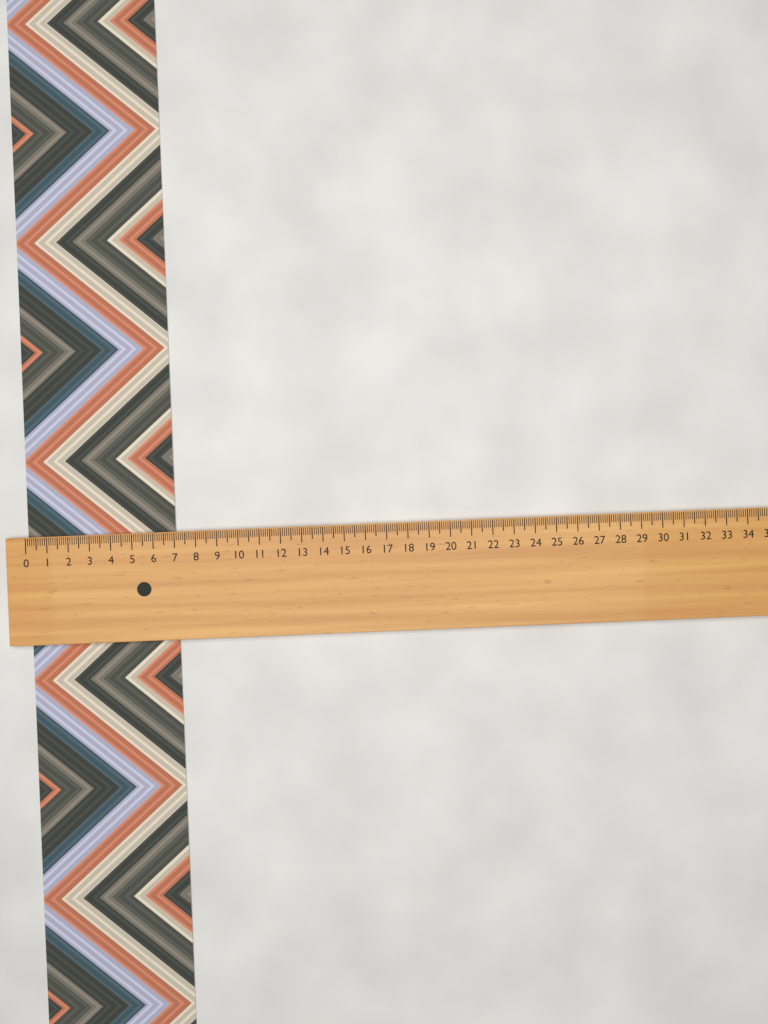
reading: 7.0 (no unit)
